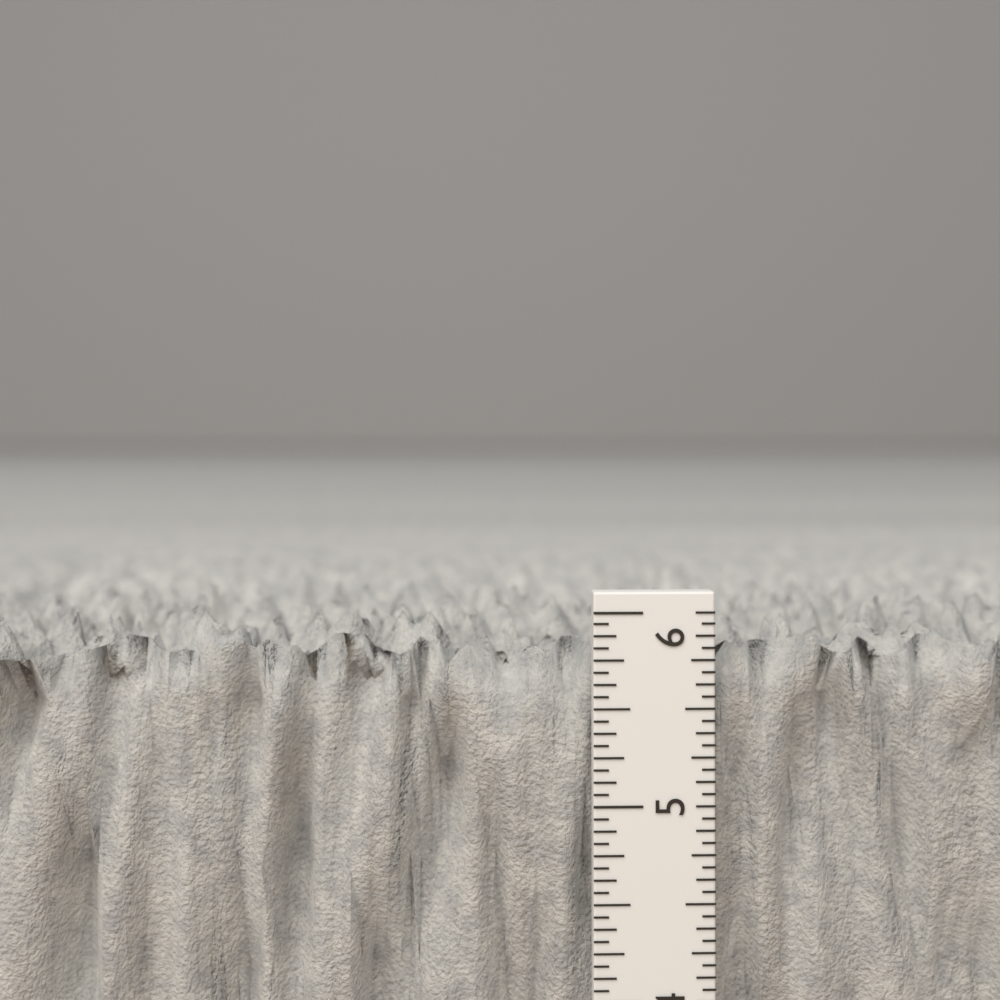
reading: 5.9375 in
